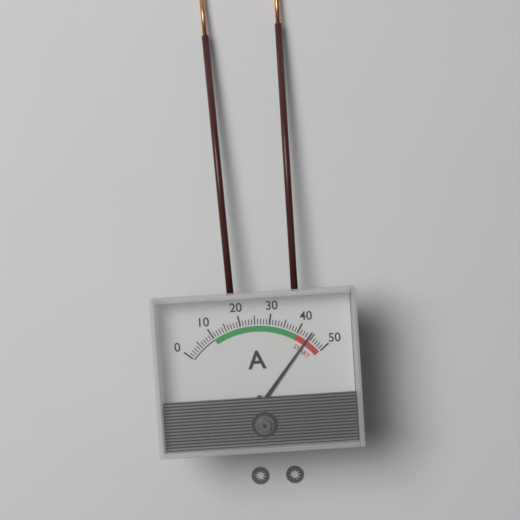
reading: 44 A
